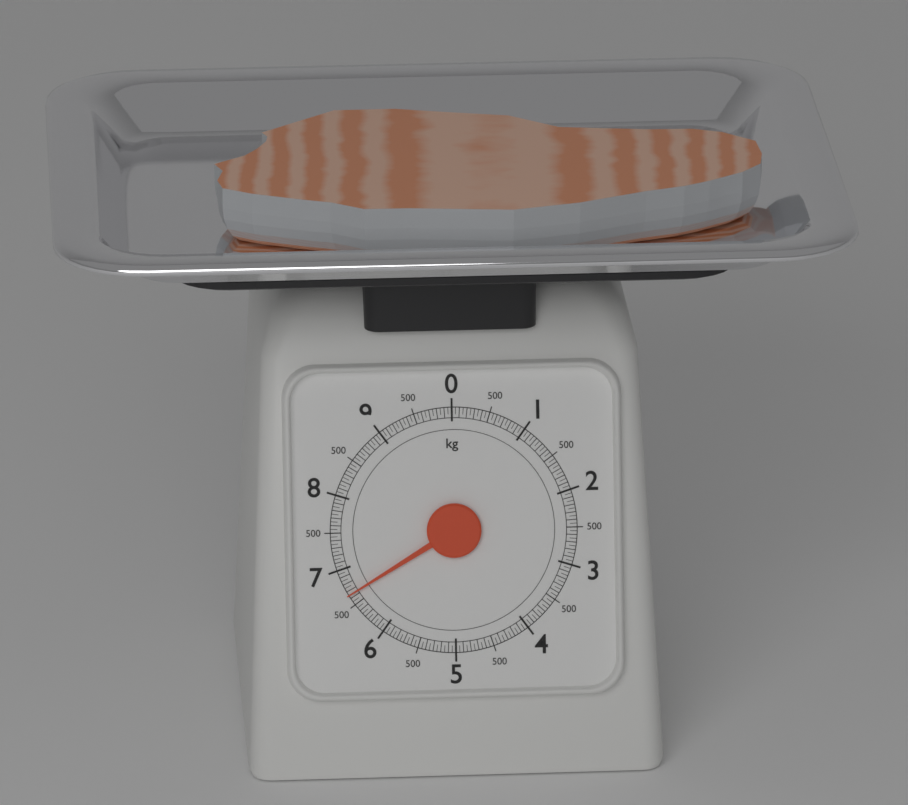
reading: 6.65 kg
